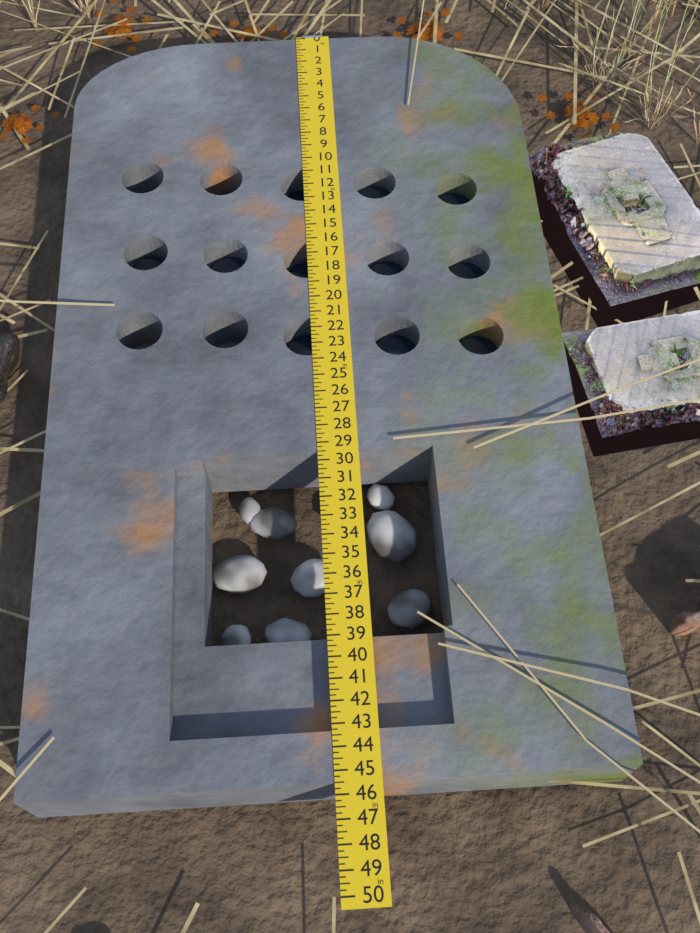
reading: 45.50 in
